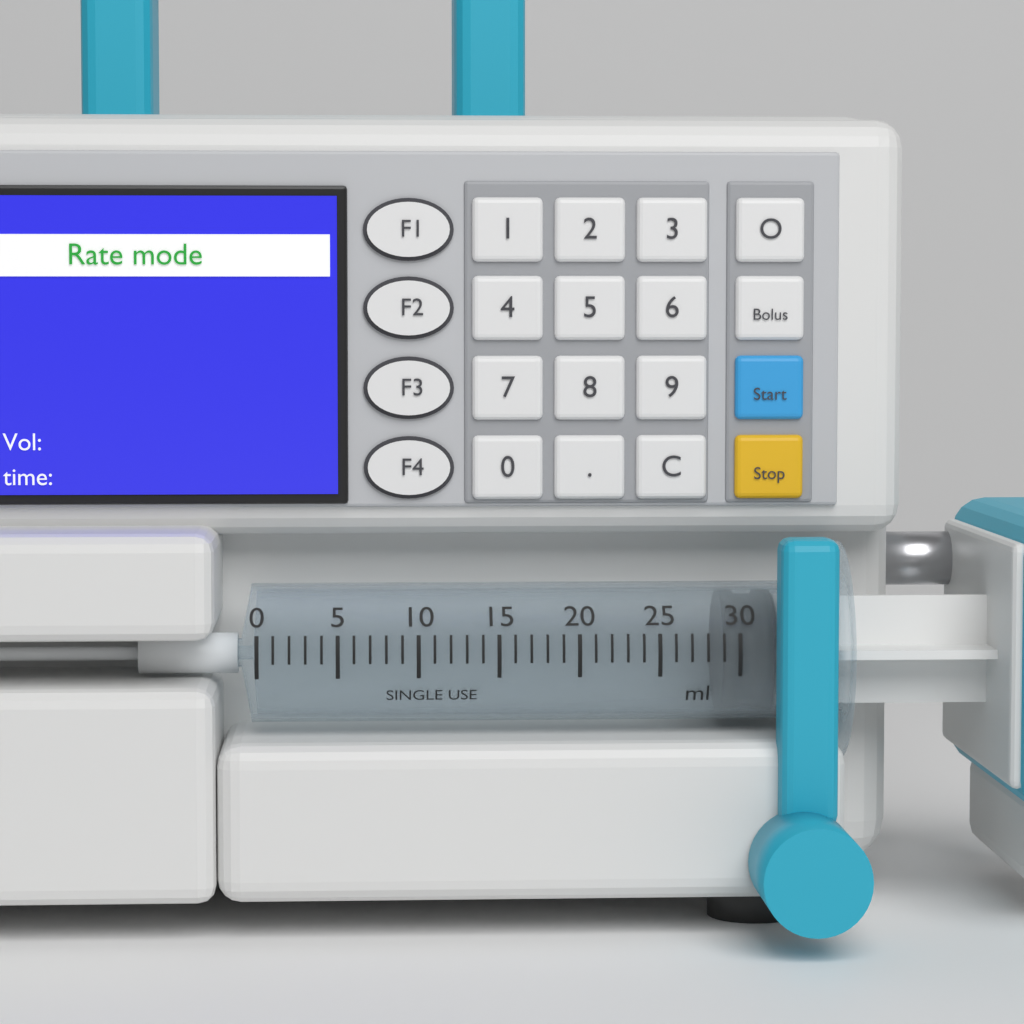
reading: 29 ml
